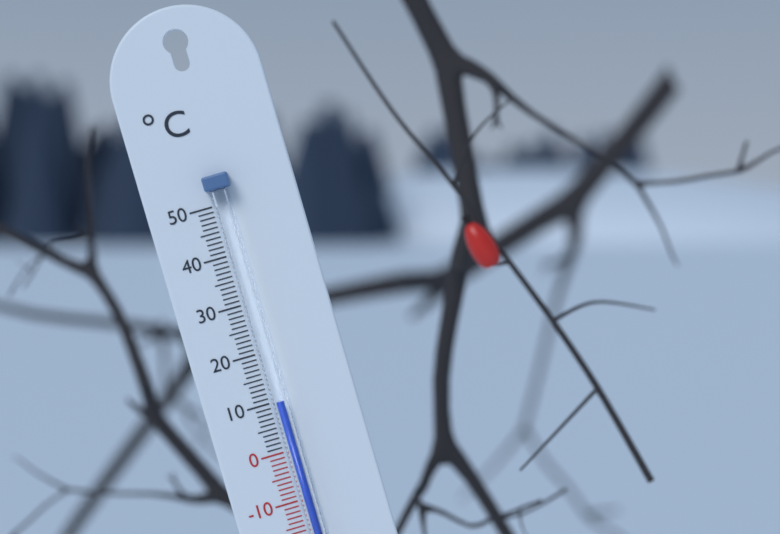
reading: 10 °C
